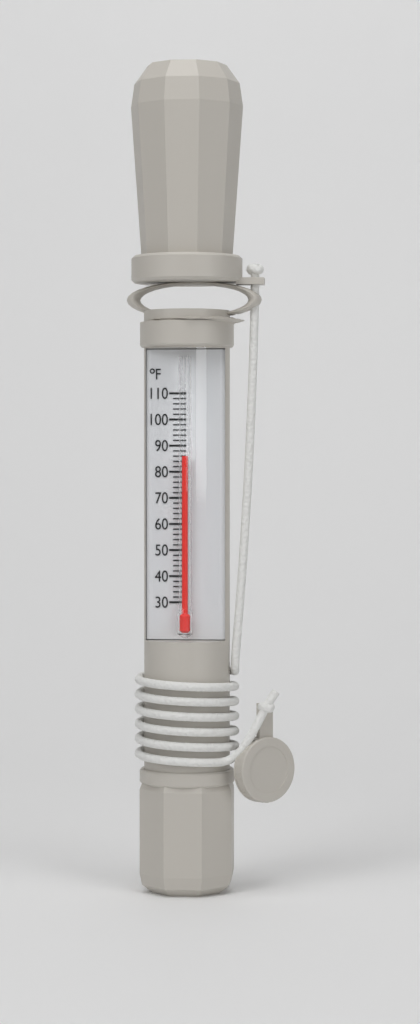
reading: 86 °F
